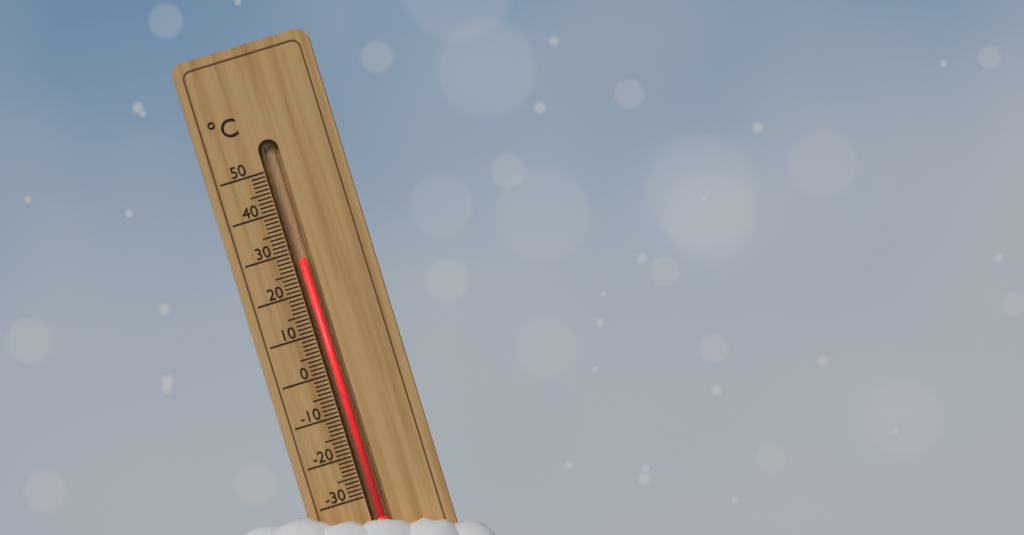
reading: 28 °C
